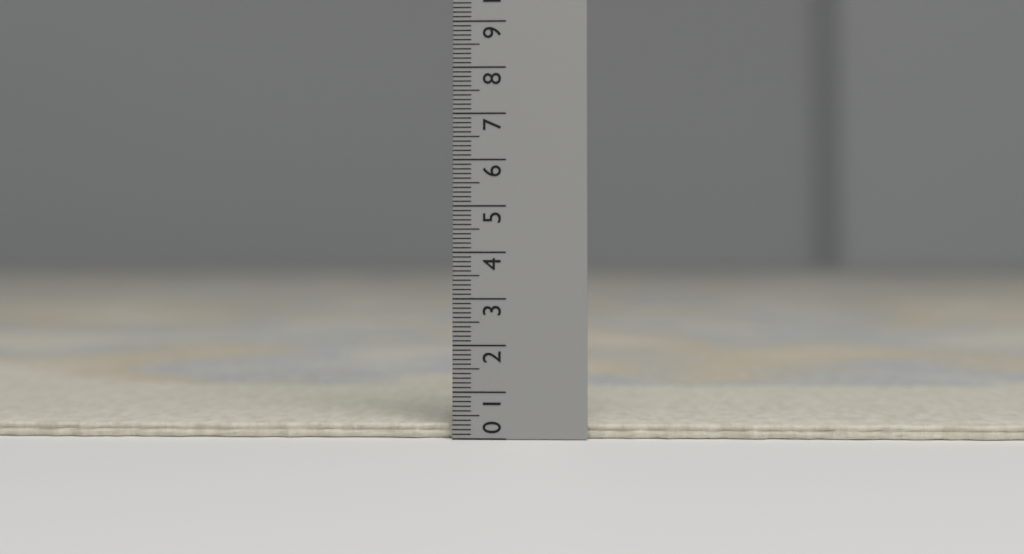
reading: 0.3 (no unit)
